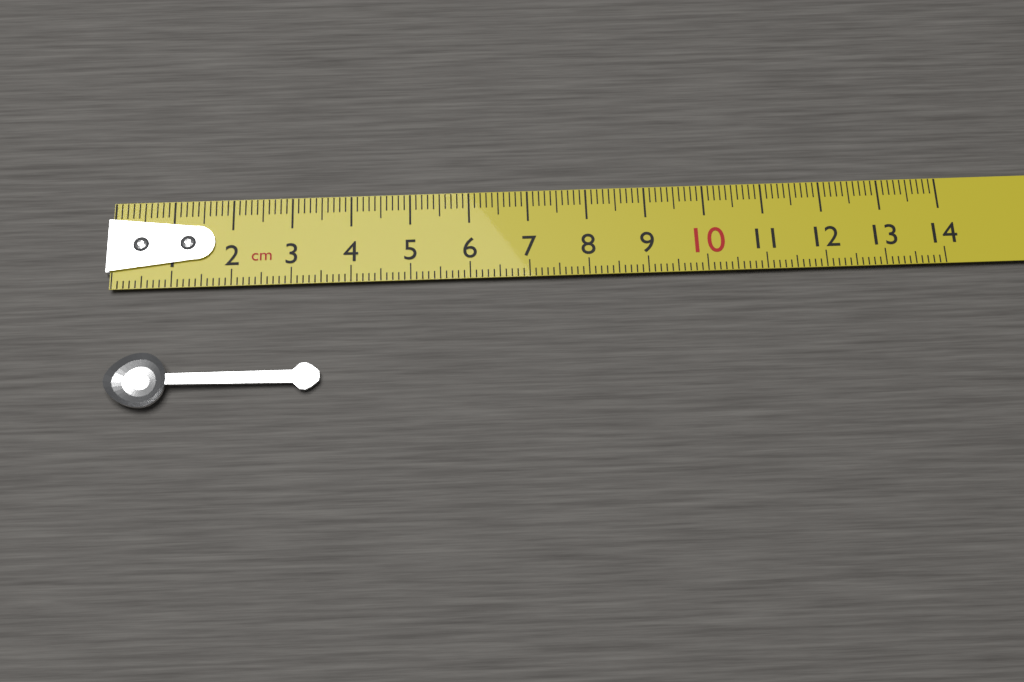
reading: 3.5 cm
